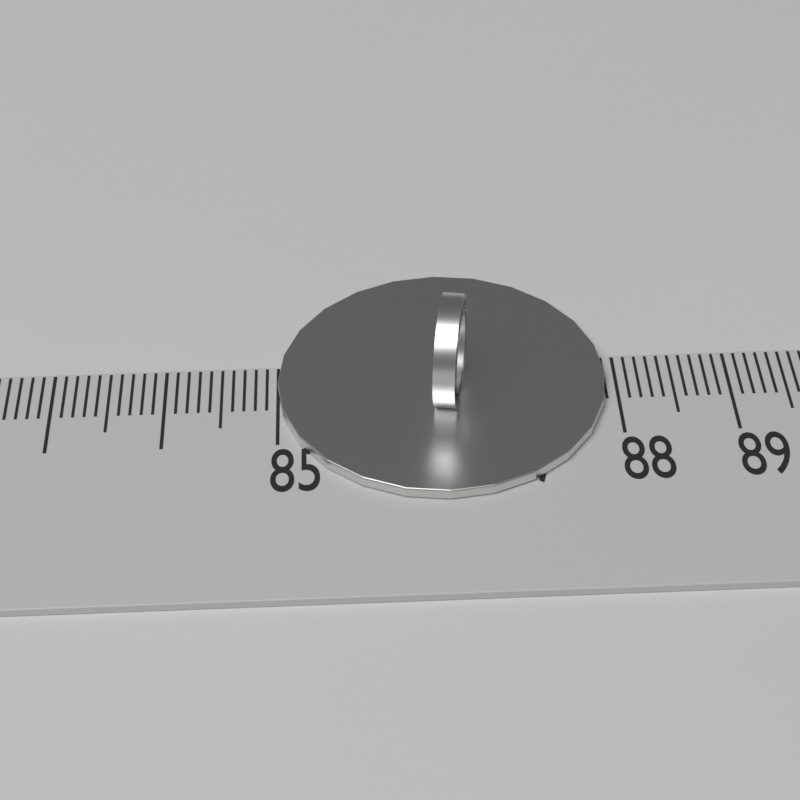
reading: 87.9 (no unit)
